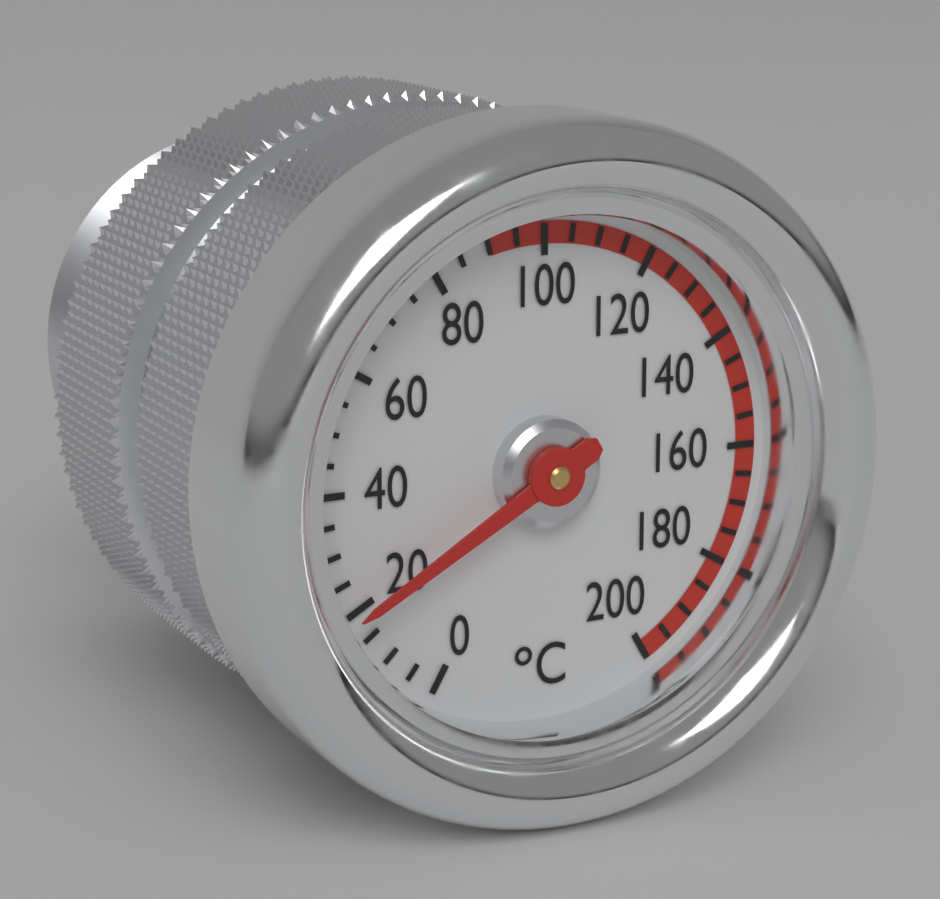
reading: 20 °C
